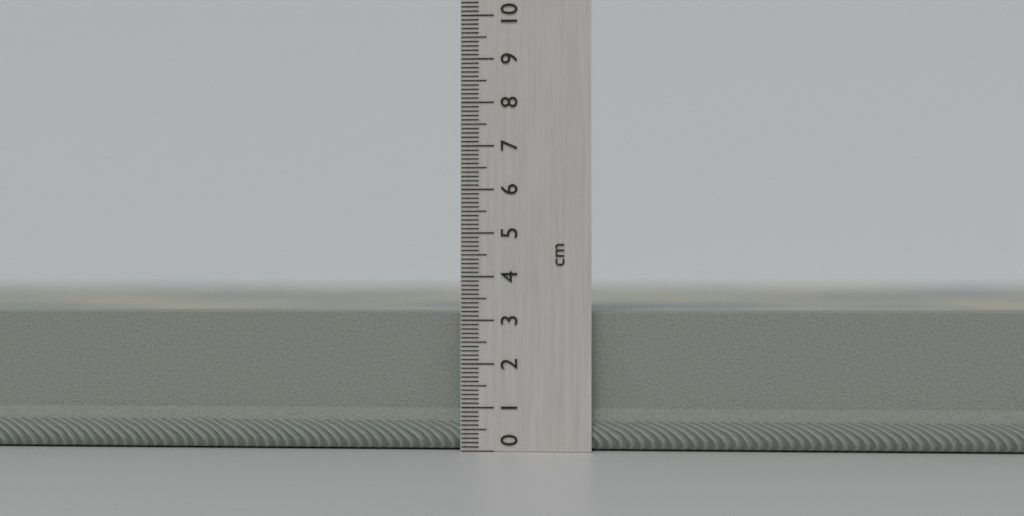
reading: 3.2 cm
